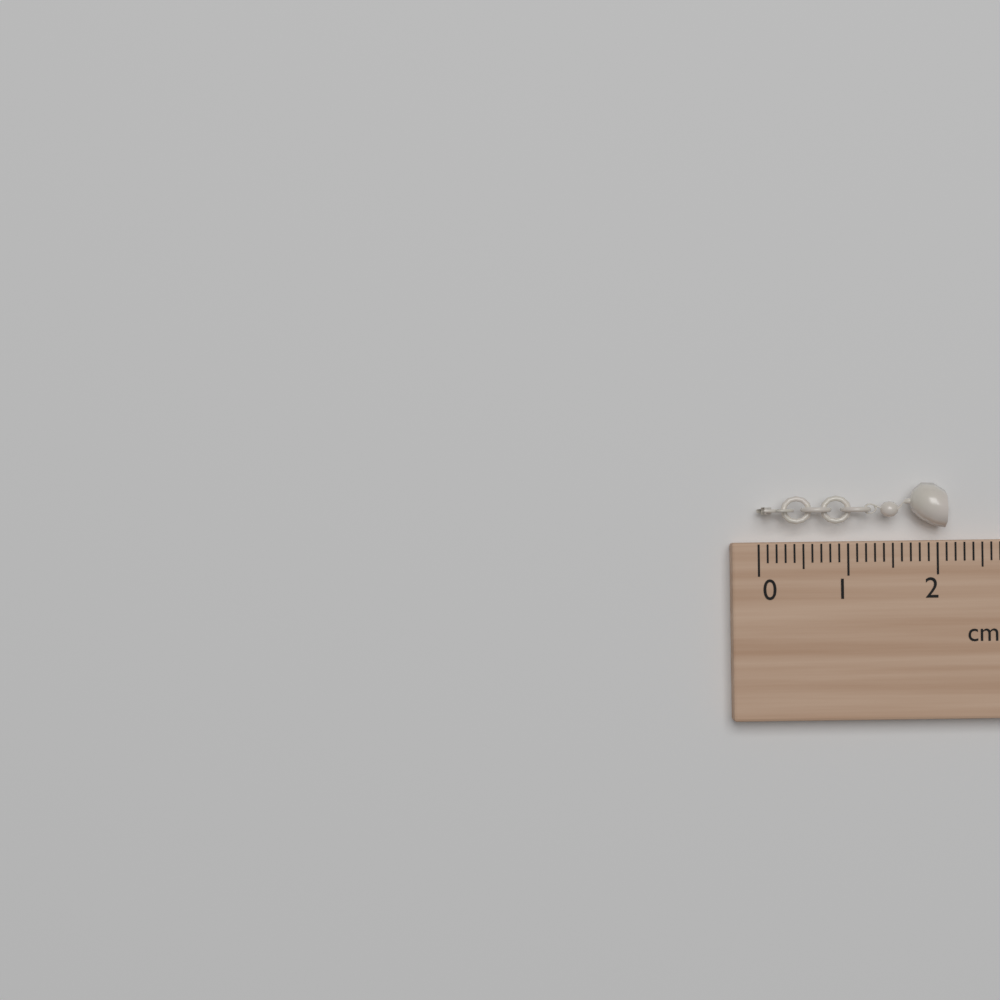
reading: 2.1 cm
